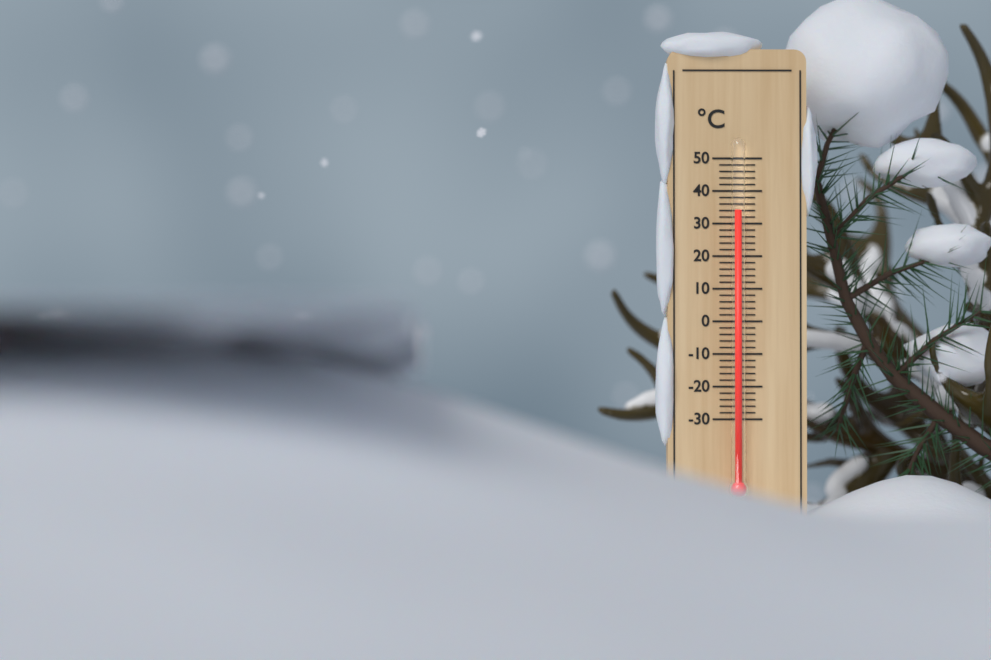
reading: 34 °C
